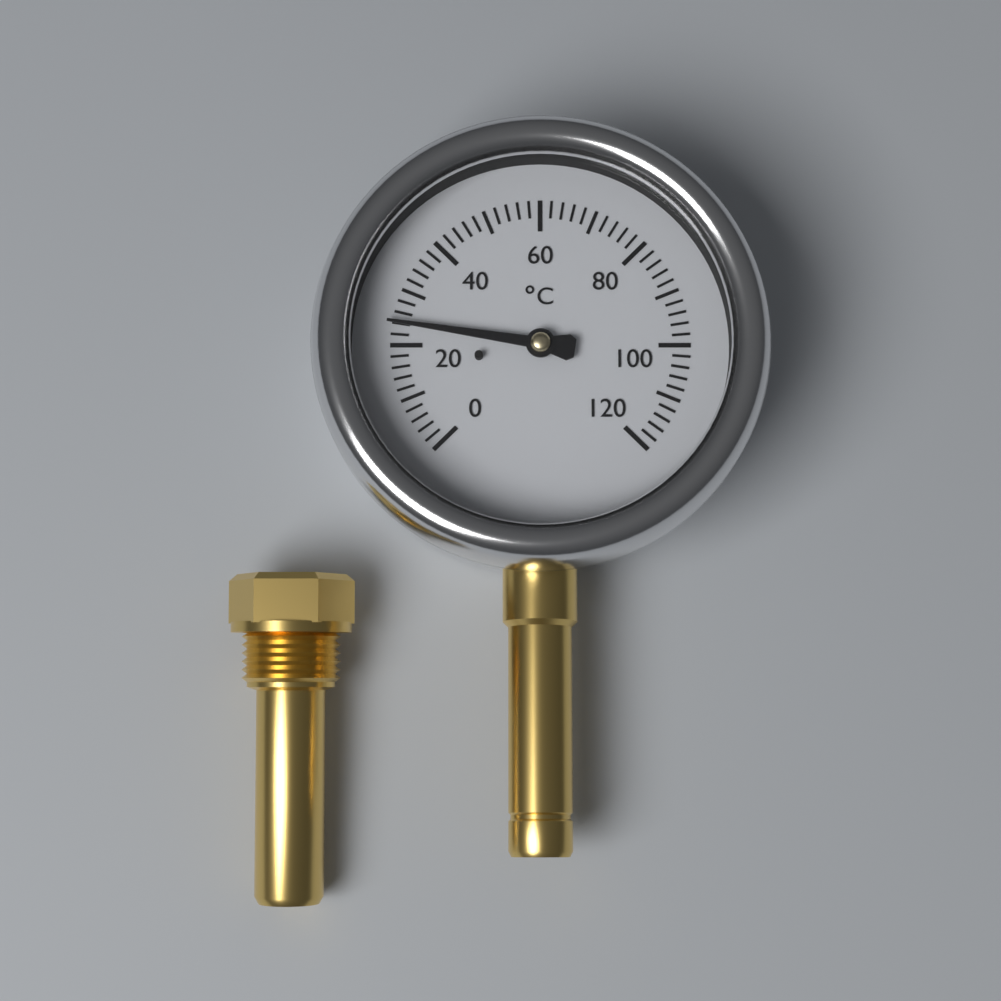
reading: 24 °C
